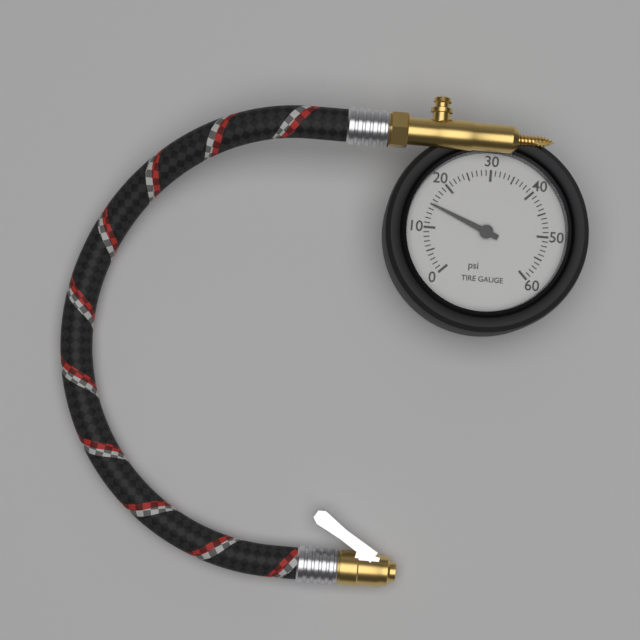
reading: 15 psi
